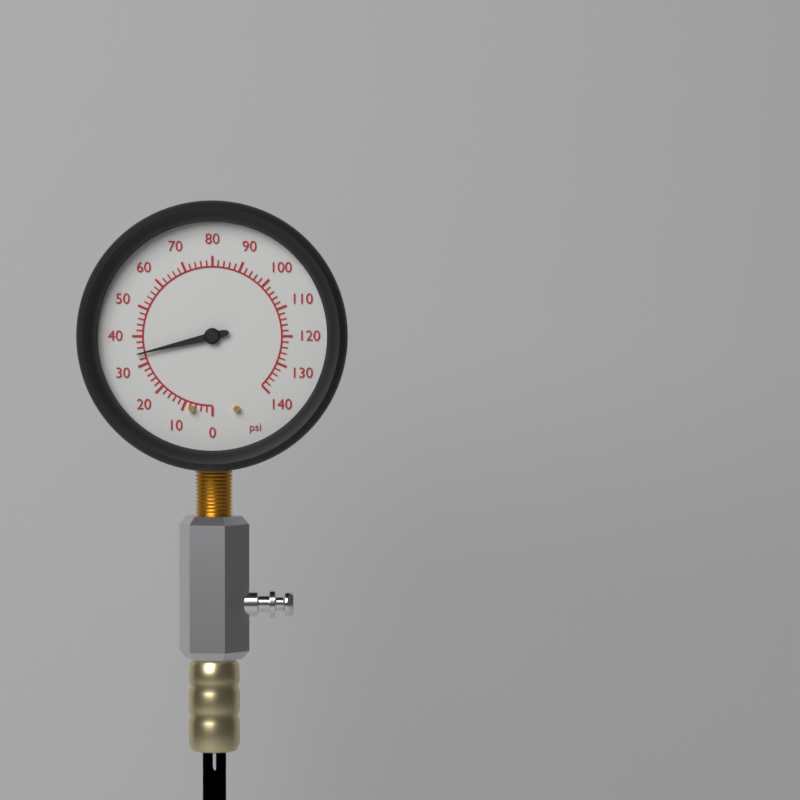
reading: 34 psi
